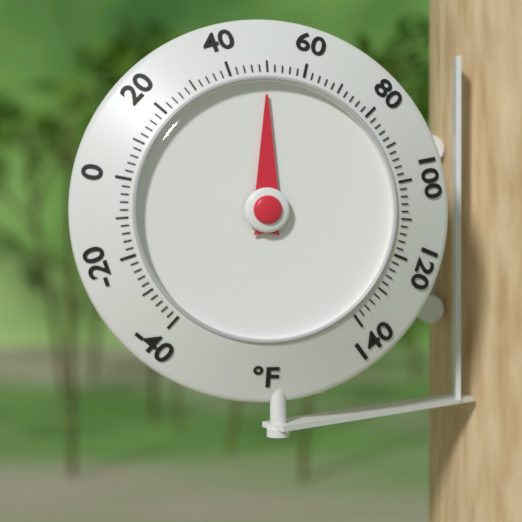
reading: 50 °F
